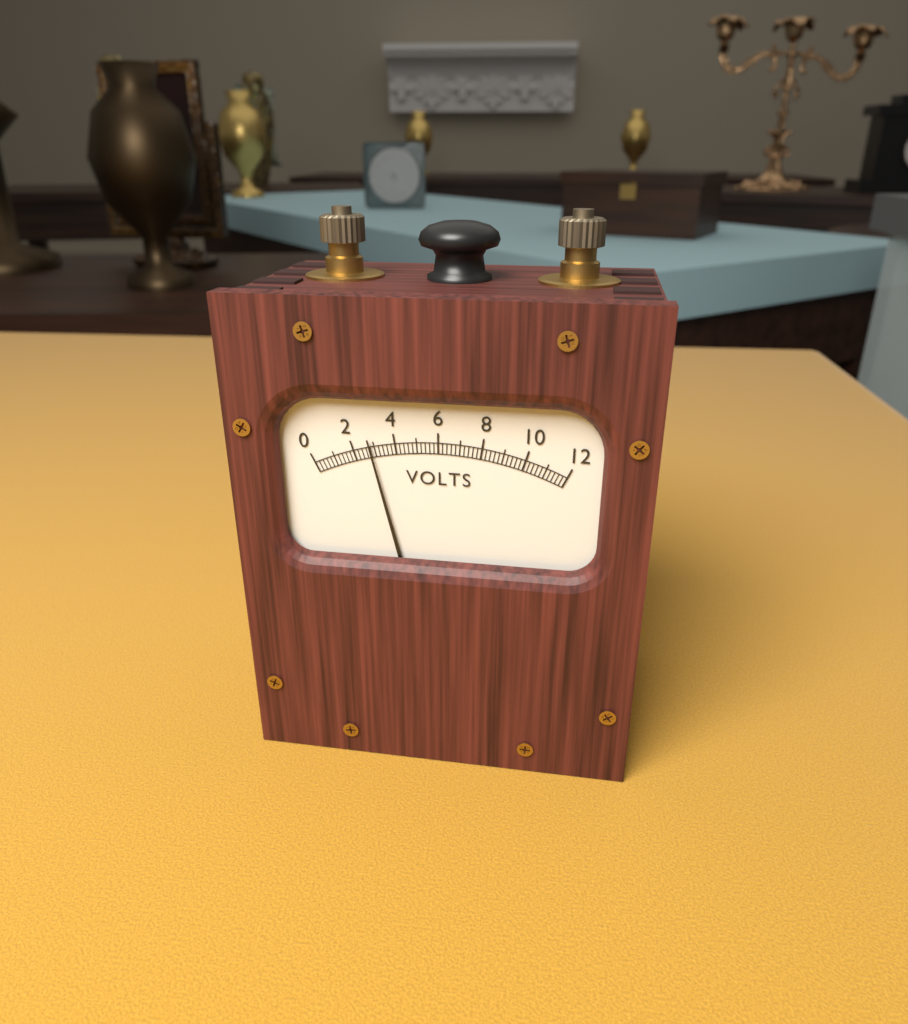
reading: 2.8 V
